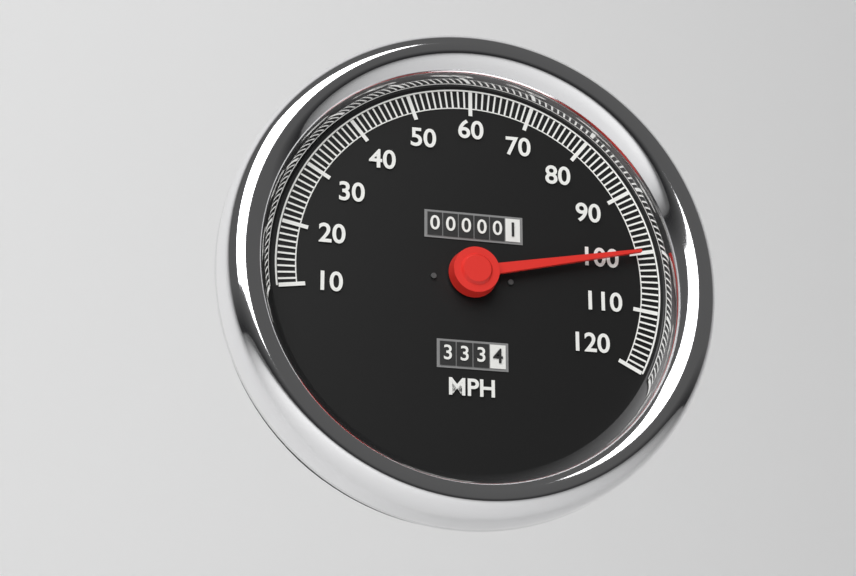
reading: 100 MPH
